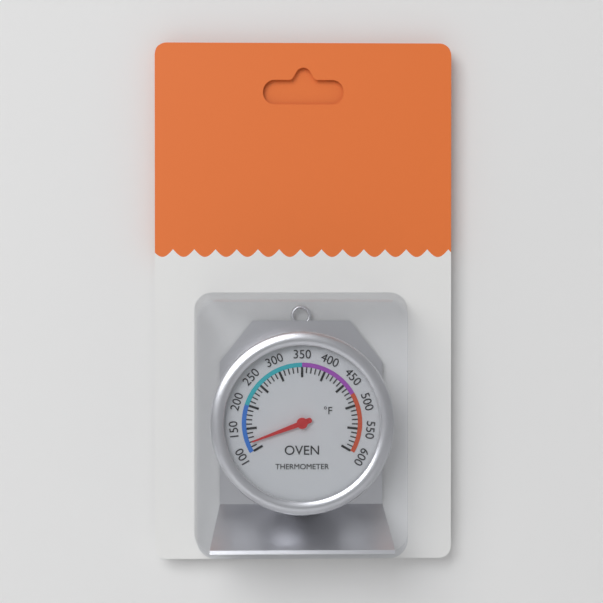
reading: 120 °F
